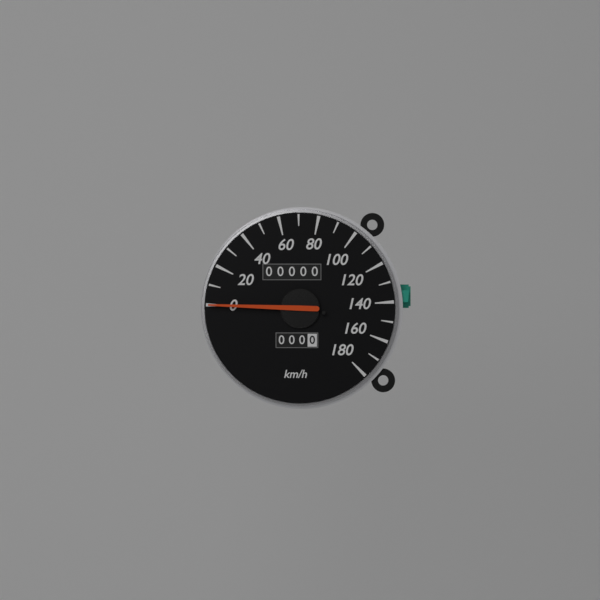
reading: 0 km/h
